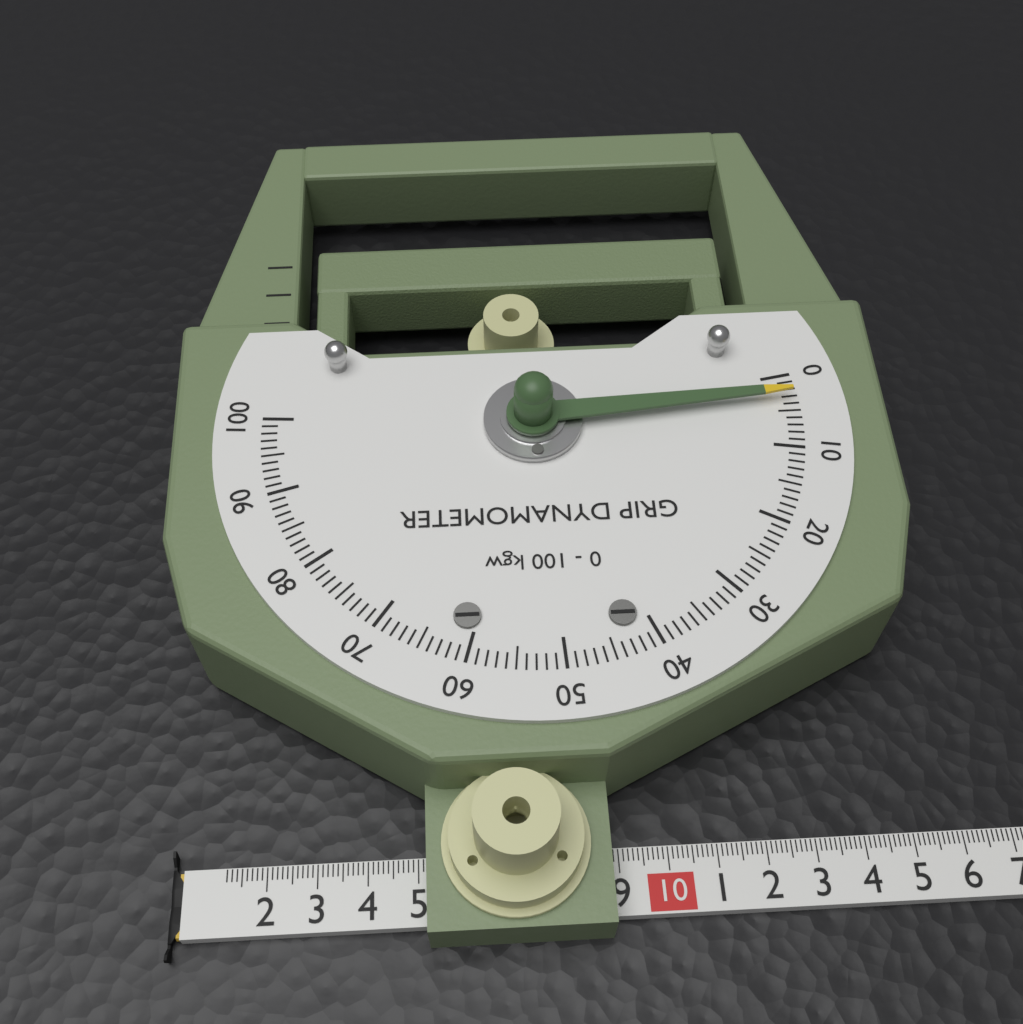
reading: 3 kgw
